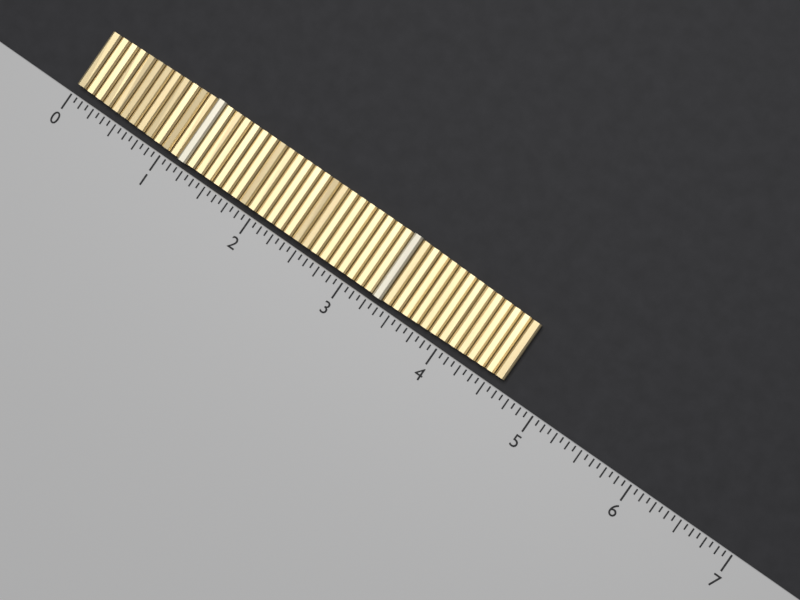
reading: 4.6250 (no unit)
